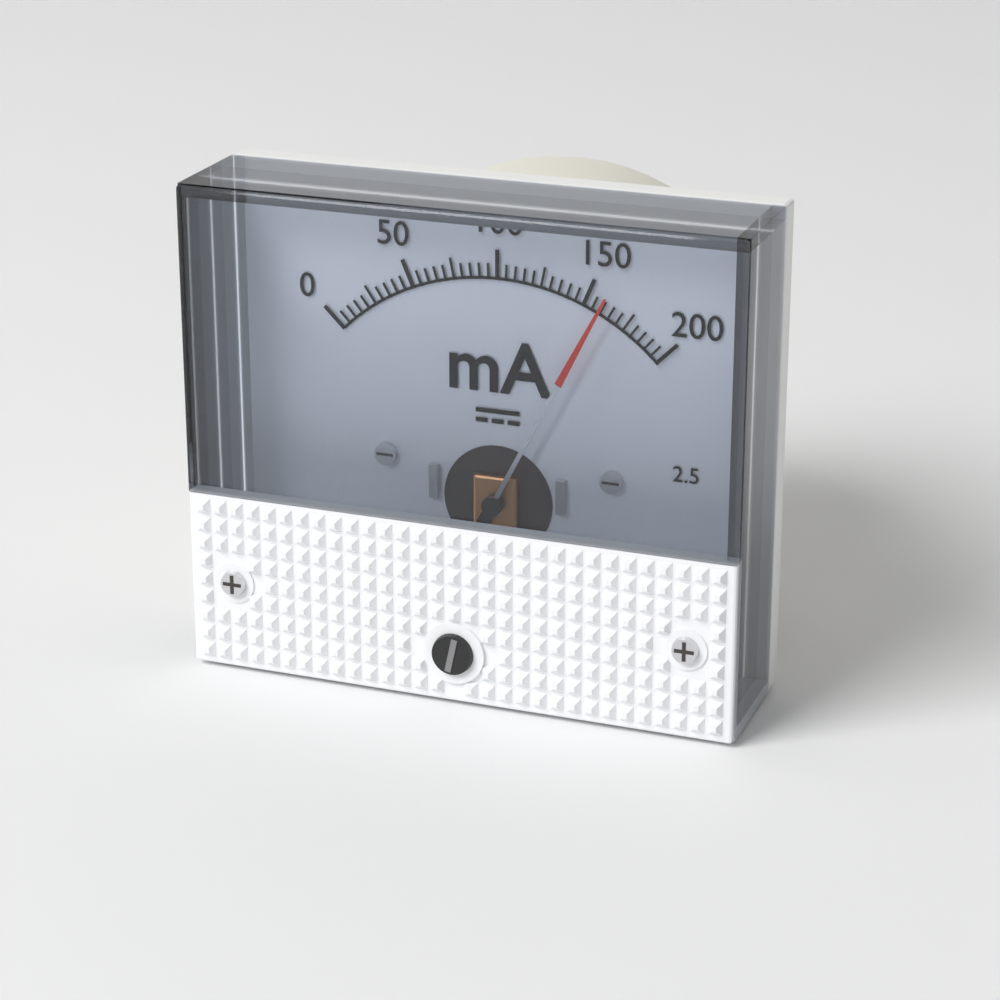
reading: 160 mA
